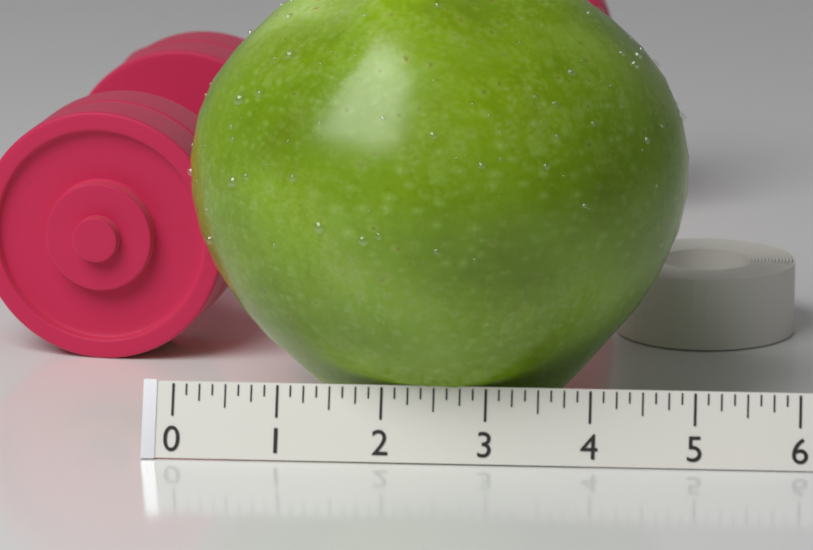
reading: 4.875 (no unit)
